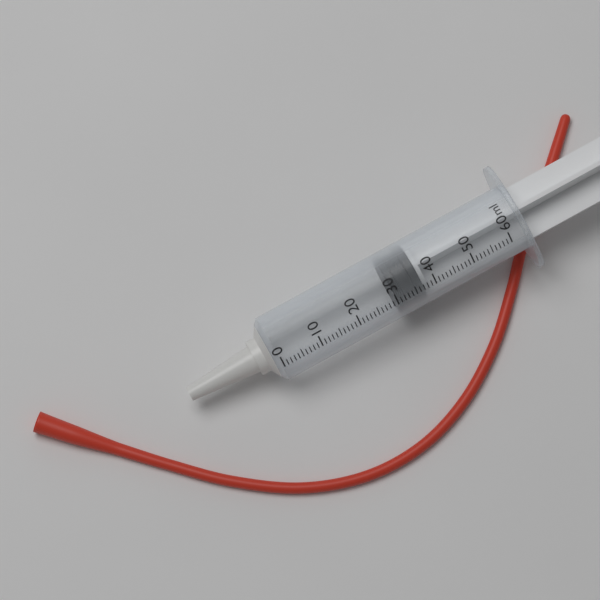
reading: 30 ml
